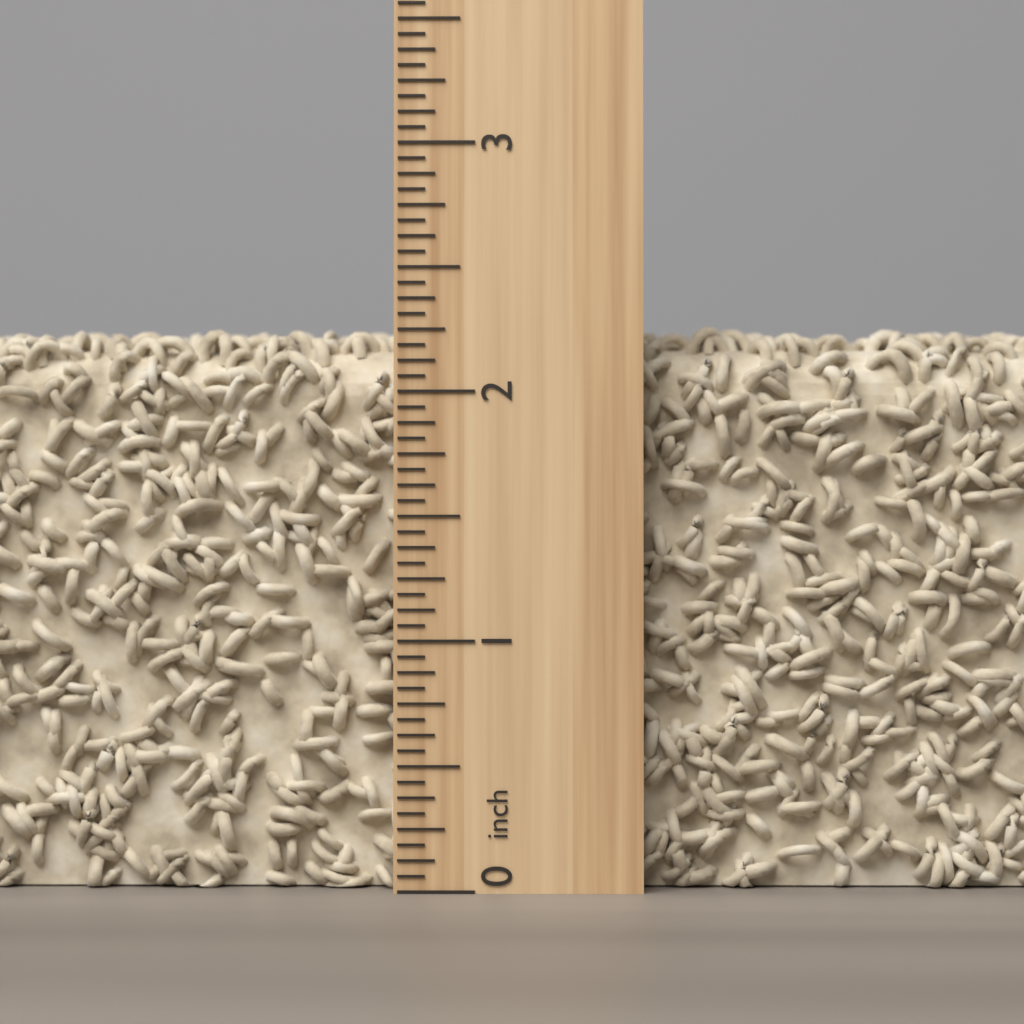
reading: 2.3125 inch
